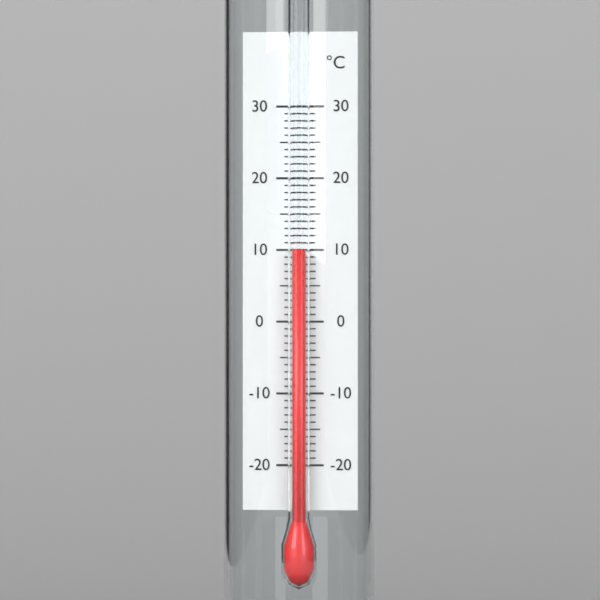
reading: 10 °C
